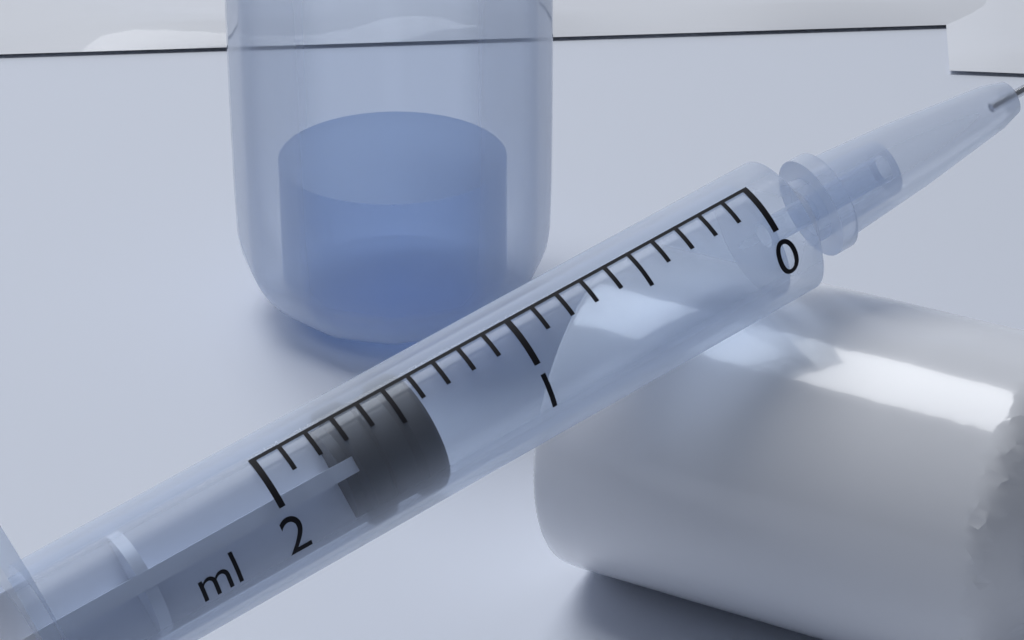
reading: 1.4 ml
